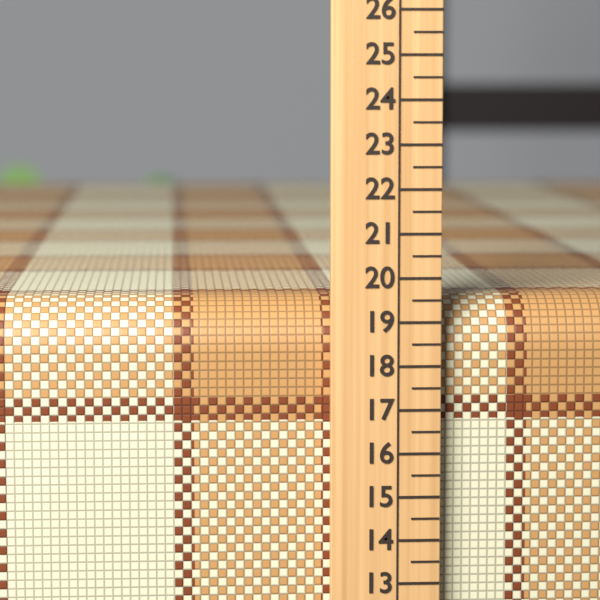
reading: 19.5 (no unit)
